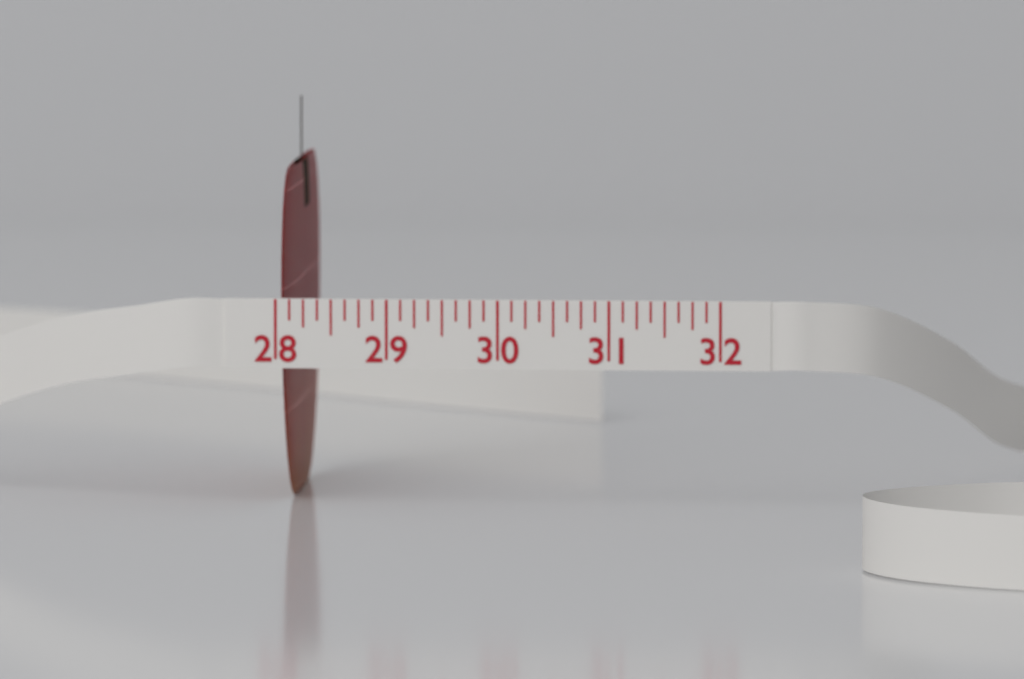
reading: 28.125 (no unit)
